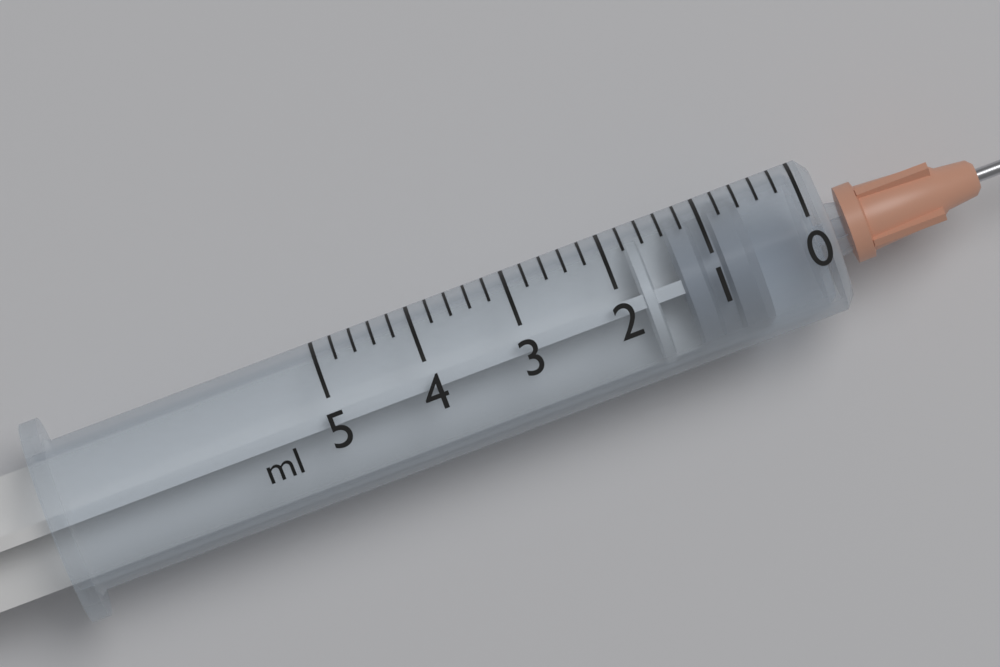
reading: 0.6 ml
